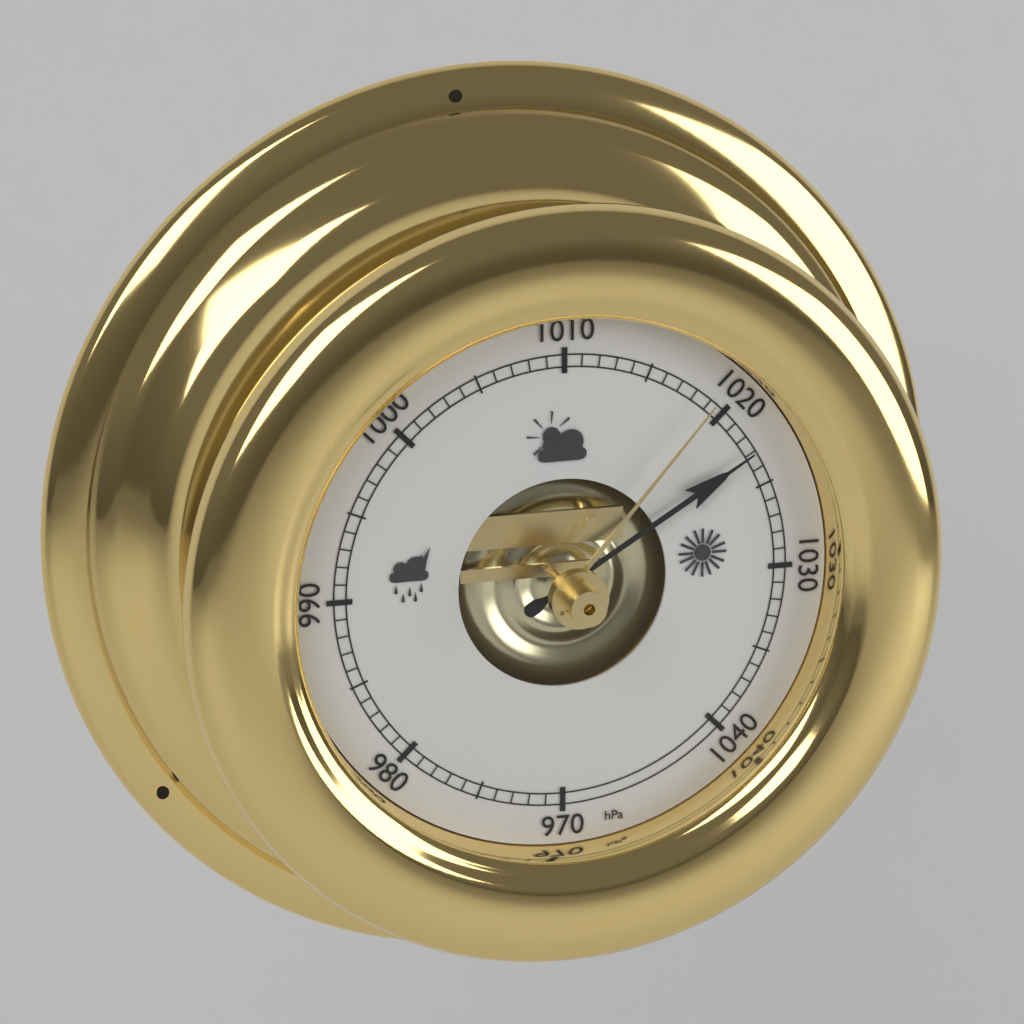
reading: 1023 hPa
